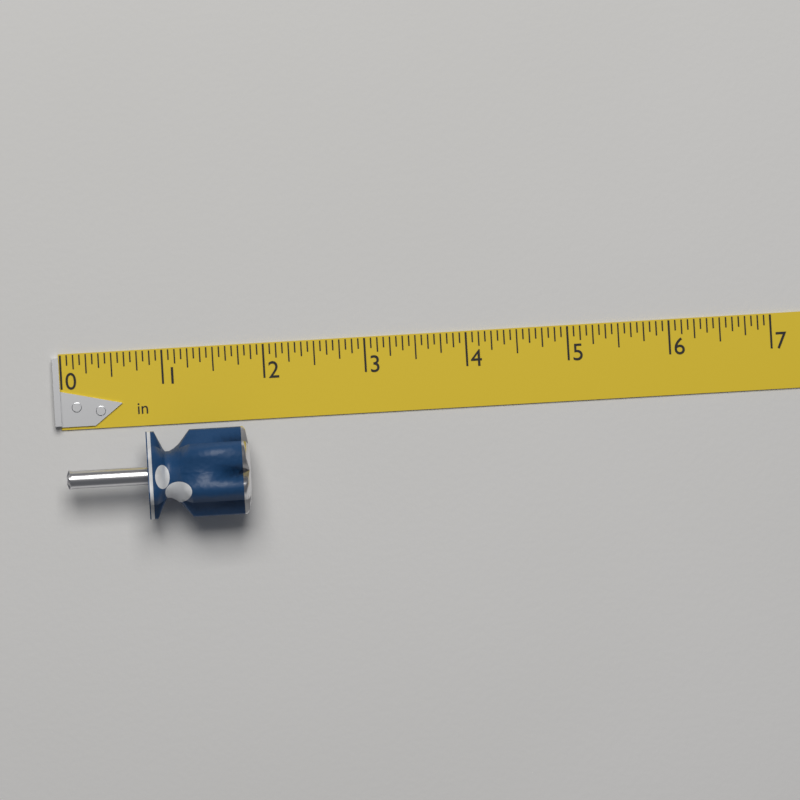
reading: 1.8125 in
